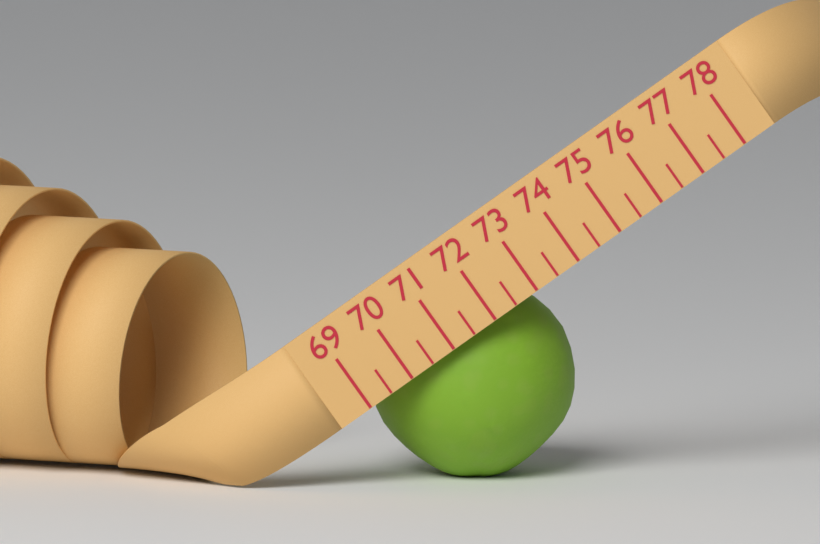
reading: 73.0 (no unit)
